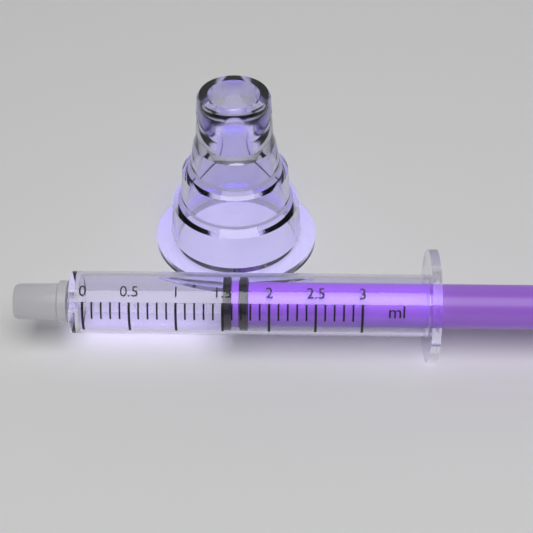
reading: 1.5 ml
